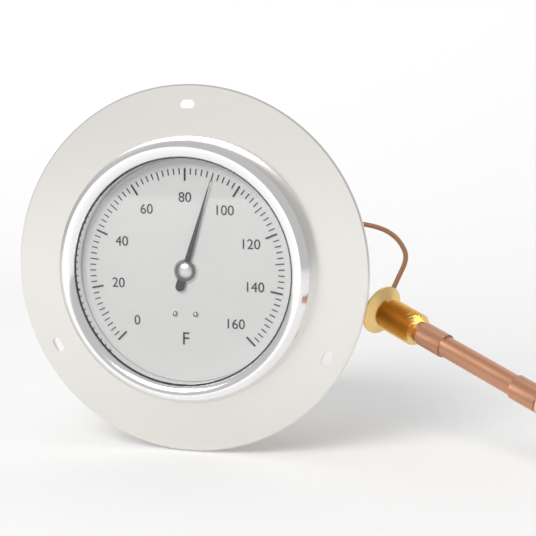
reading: 90 °F
